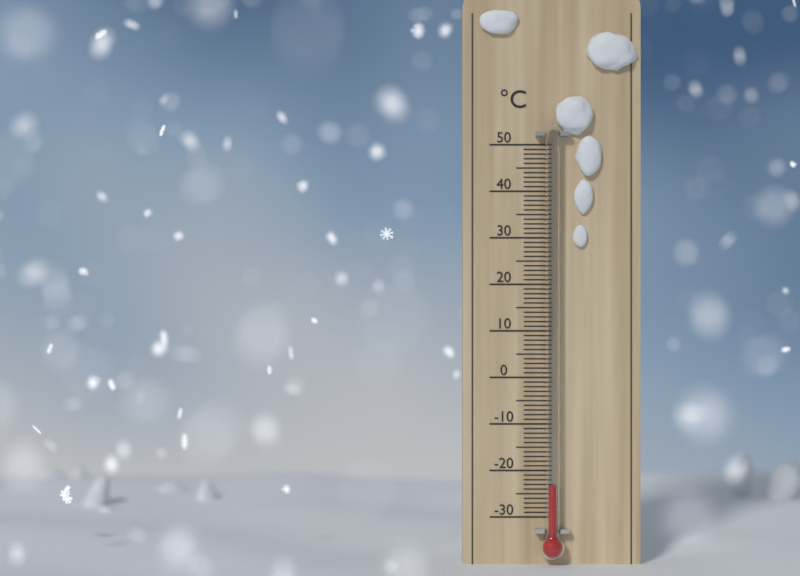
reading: -23 °C
